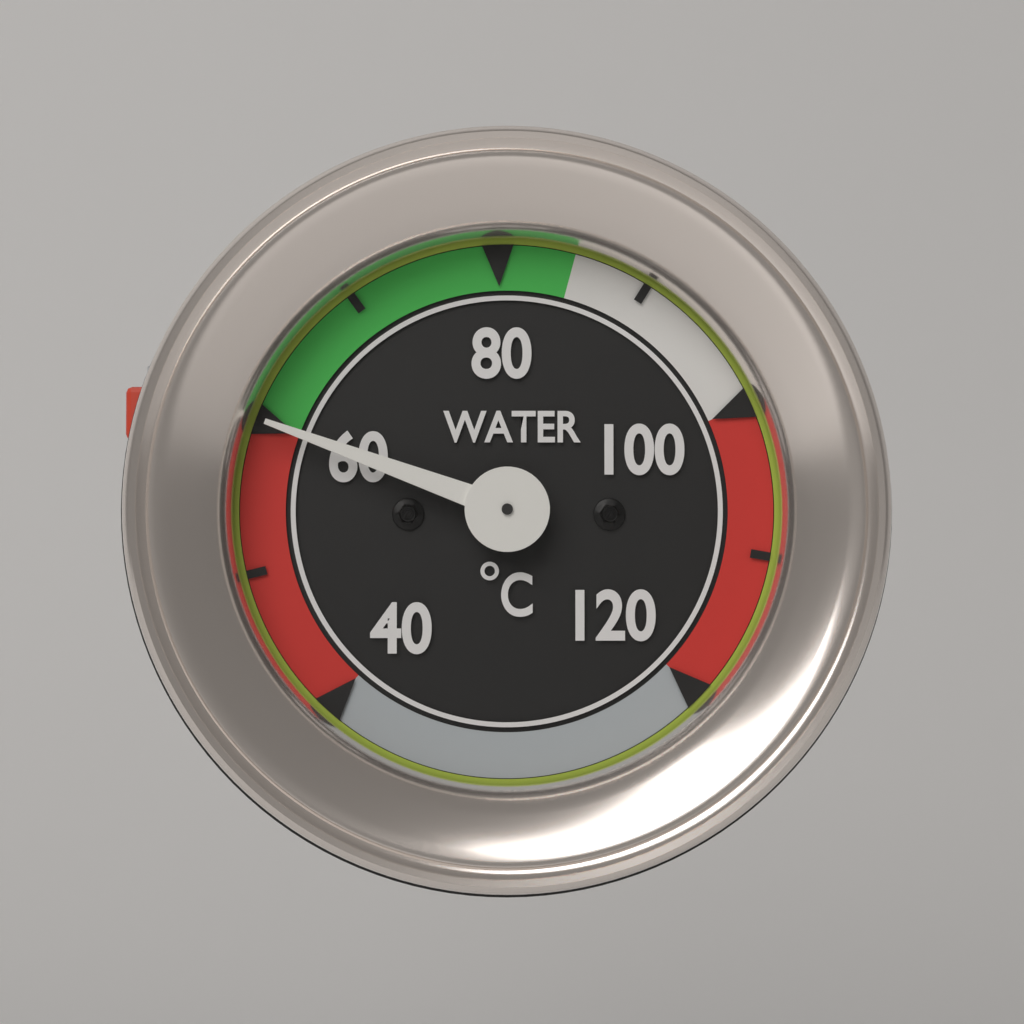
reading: 60 °C
